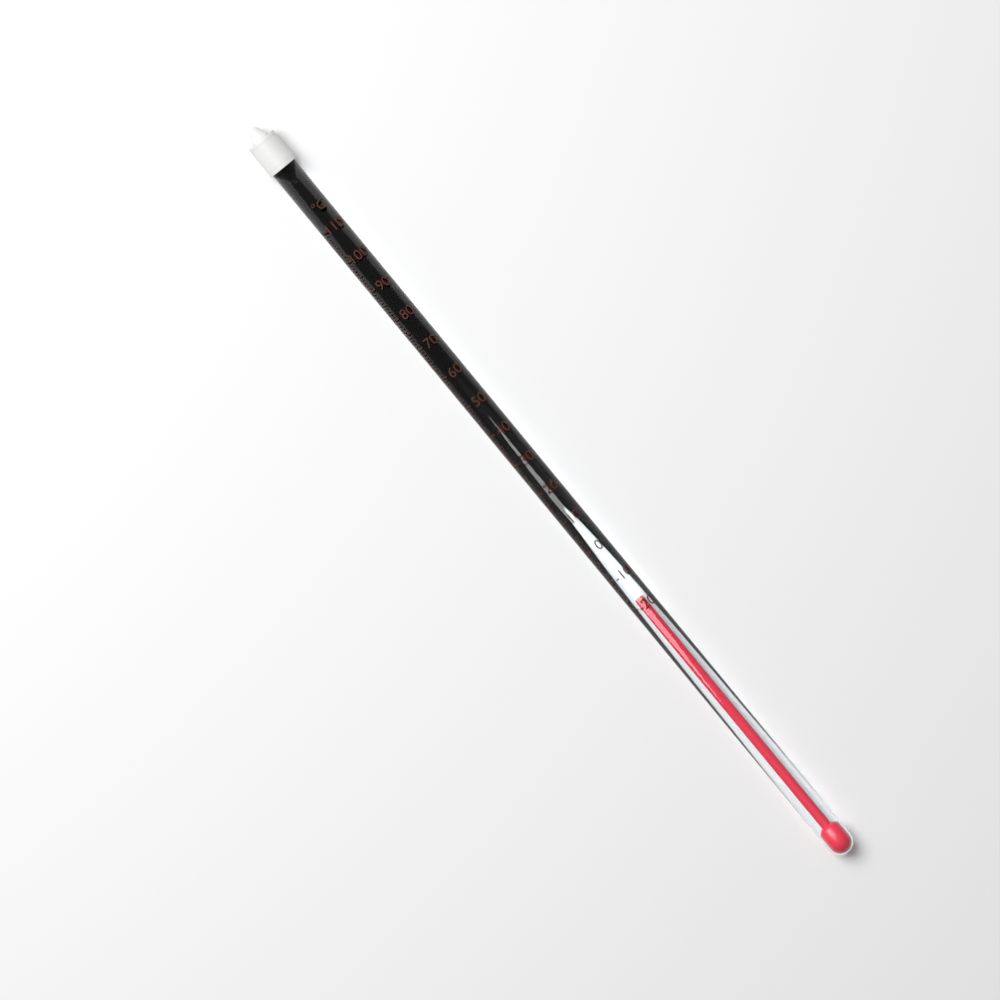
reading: -19 °C
